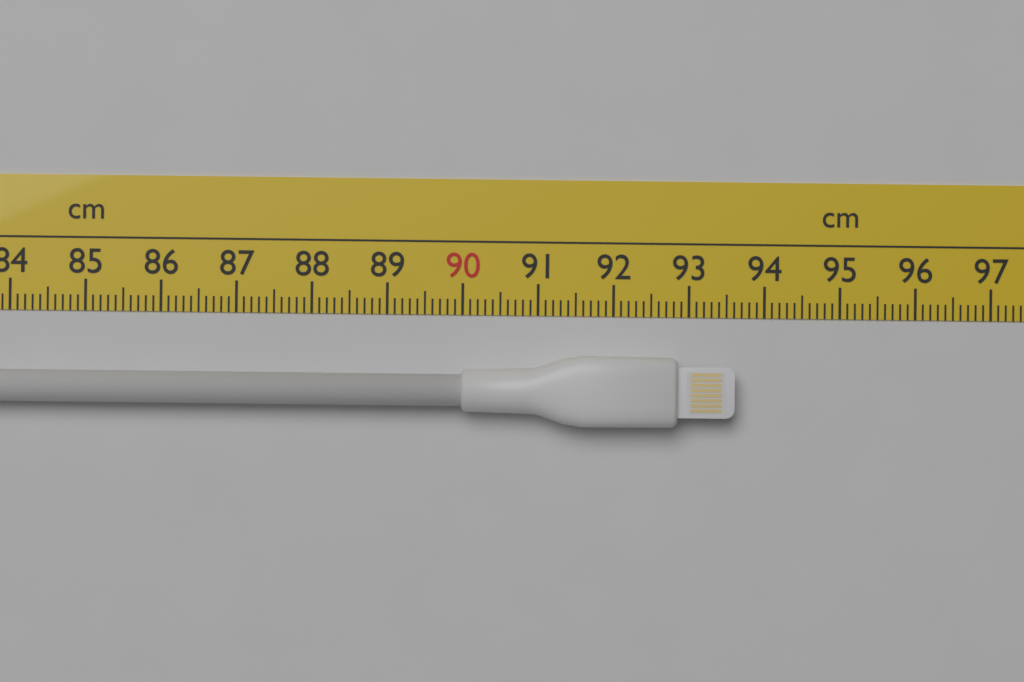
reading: 93.6 cm
